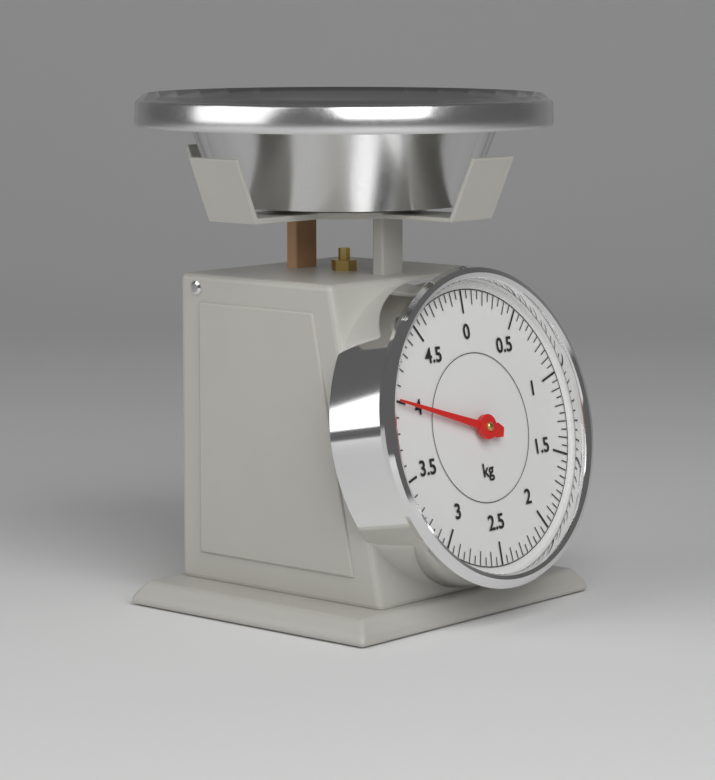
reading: 4.00 kg
